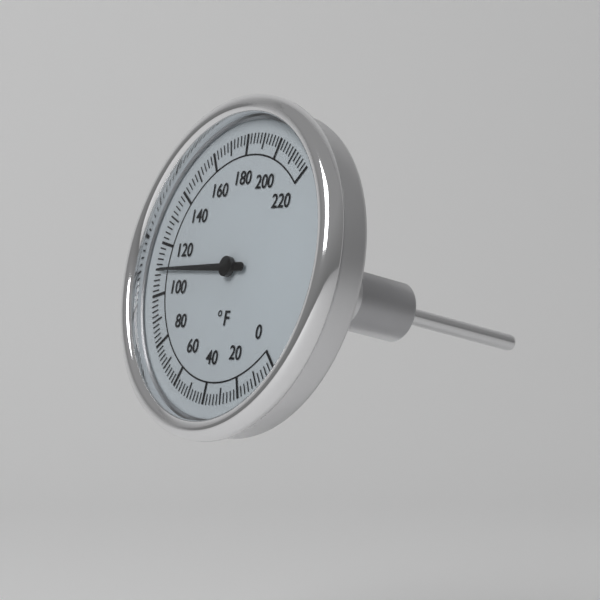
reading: 110 °F
